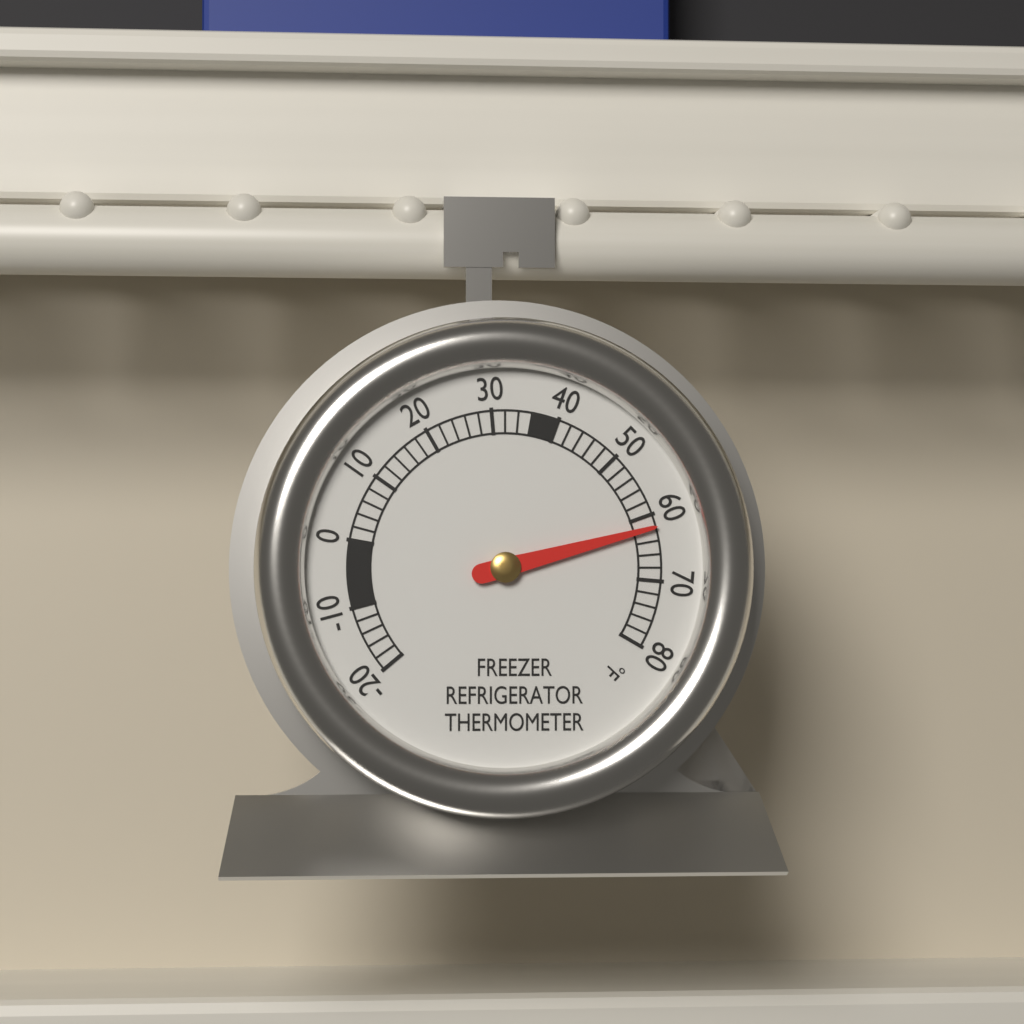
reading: 62 °F
